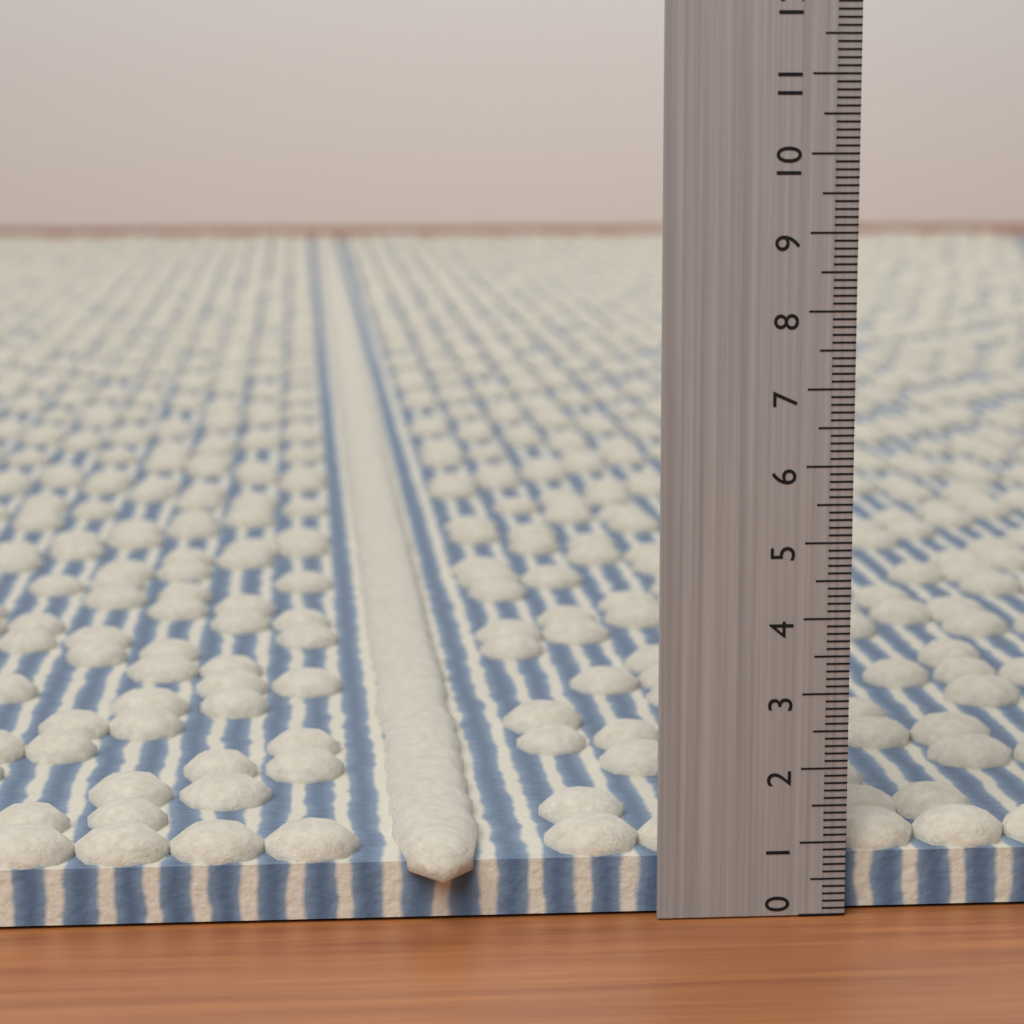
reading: 1.2 (no unit)
